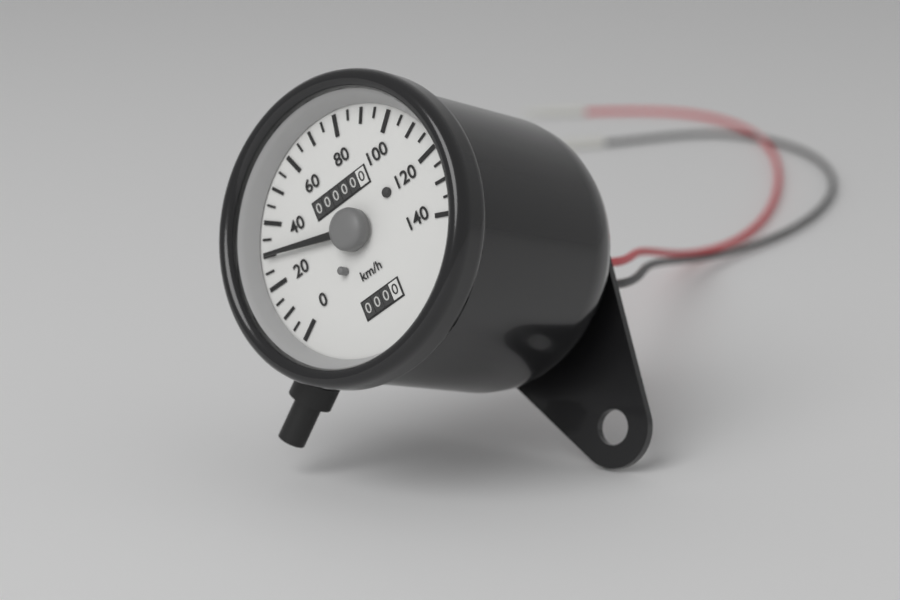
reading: 30 km/h
